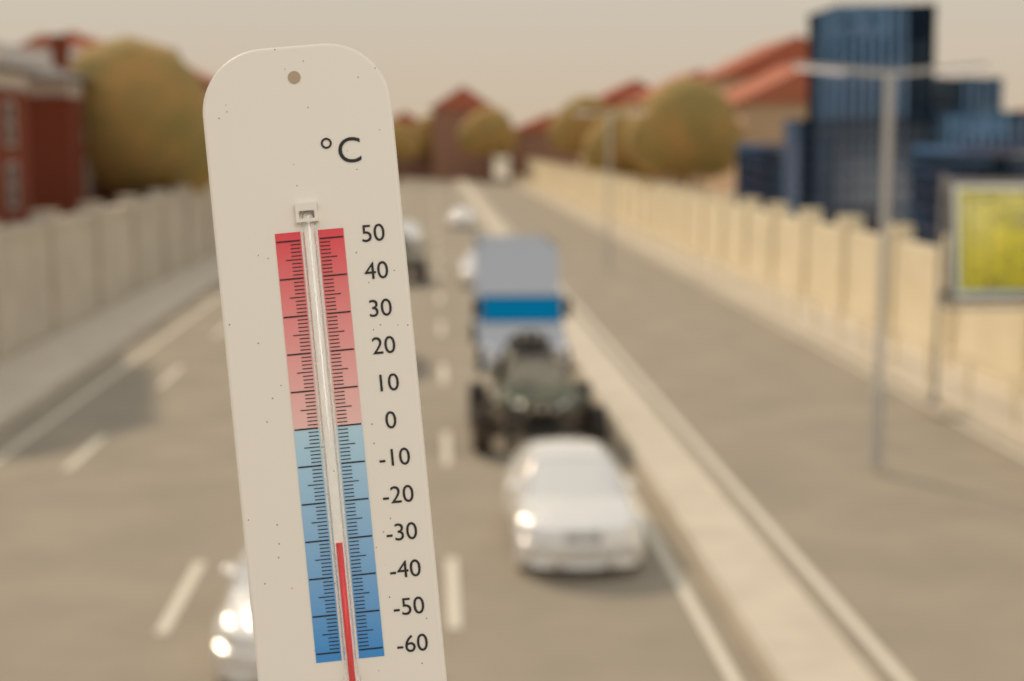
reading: -31 °C
